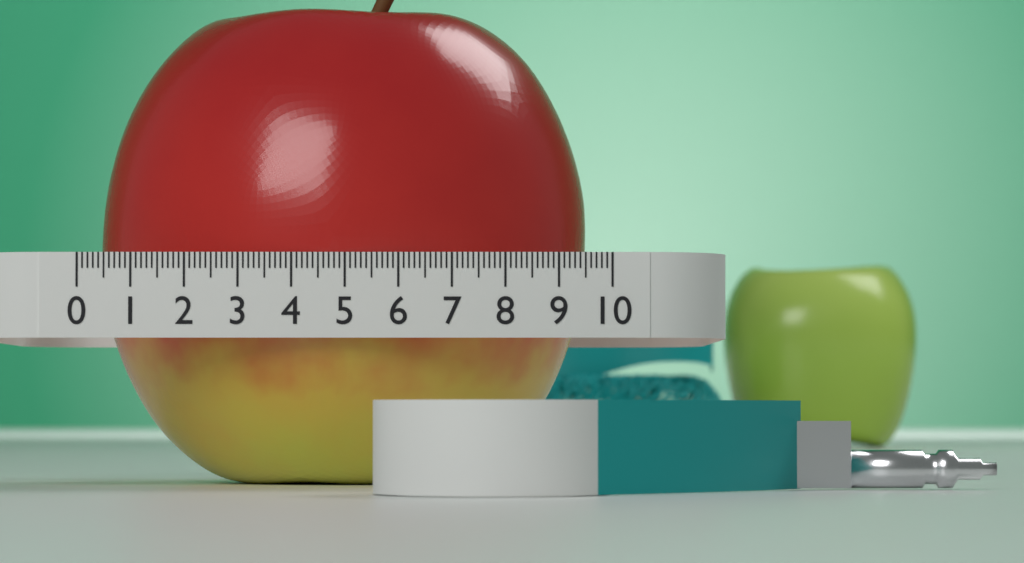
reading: 9.6 (no unit)
